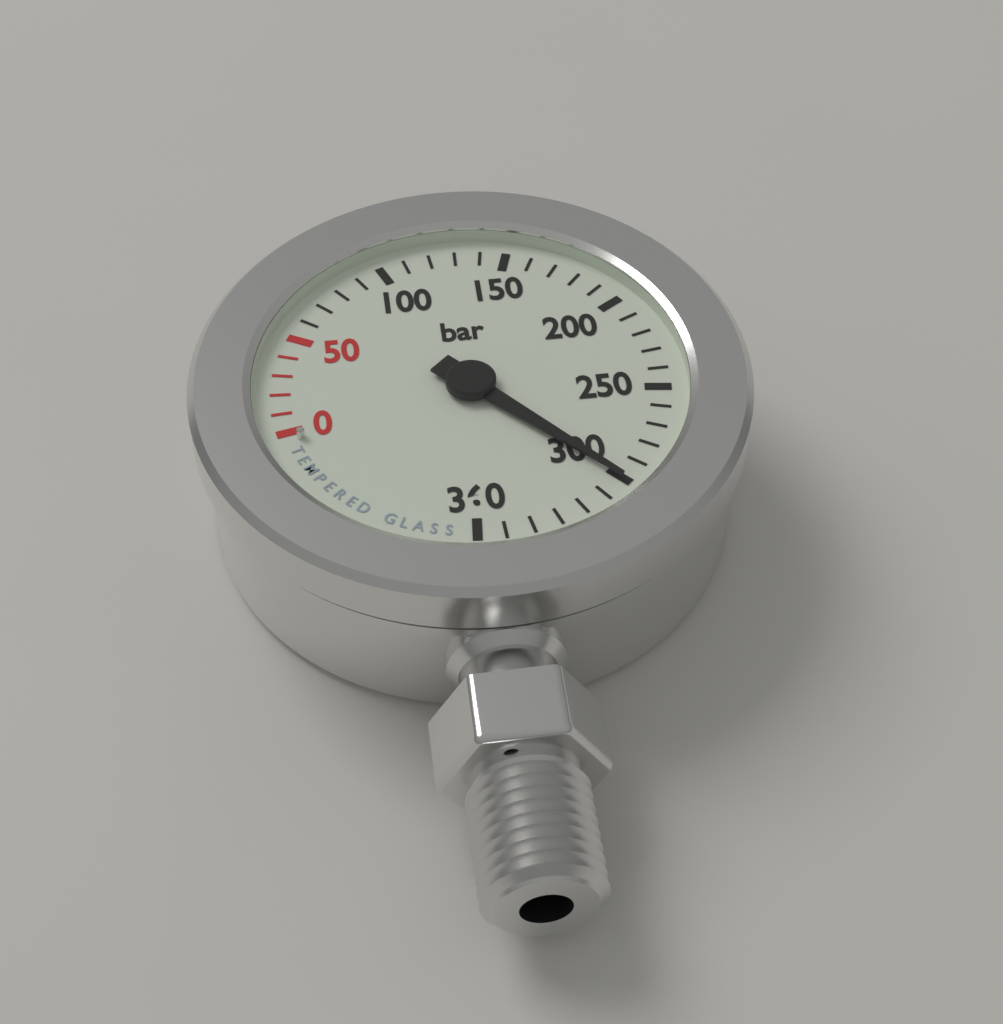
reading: 300 bar
